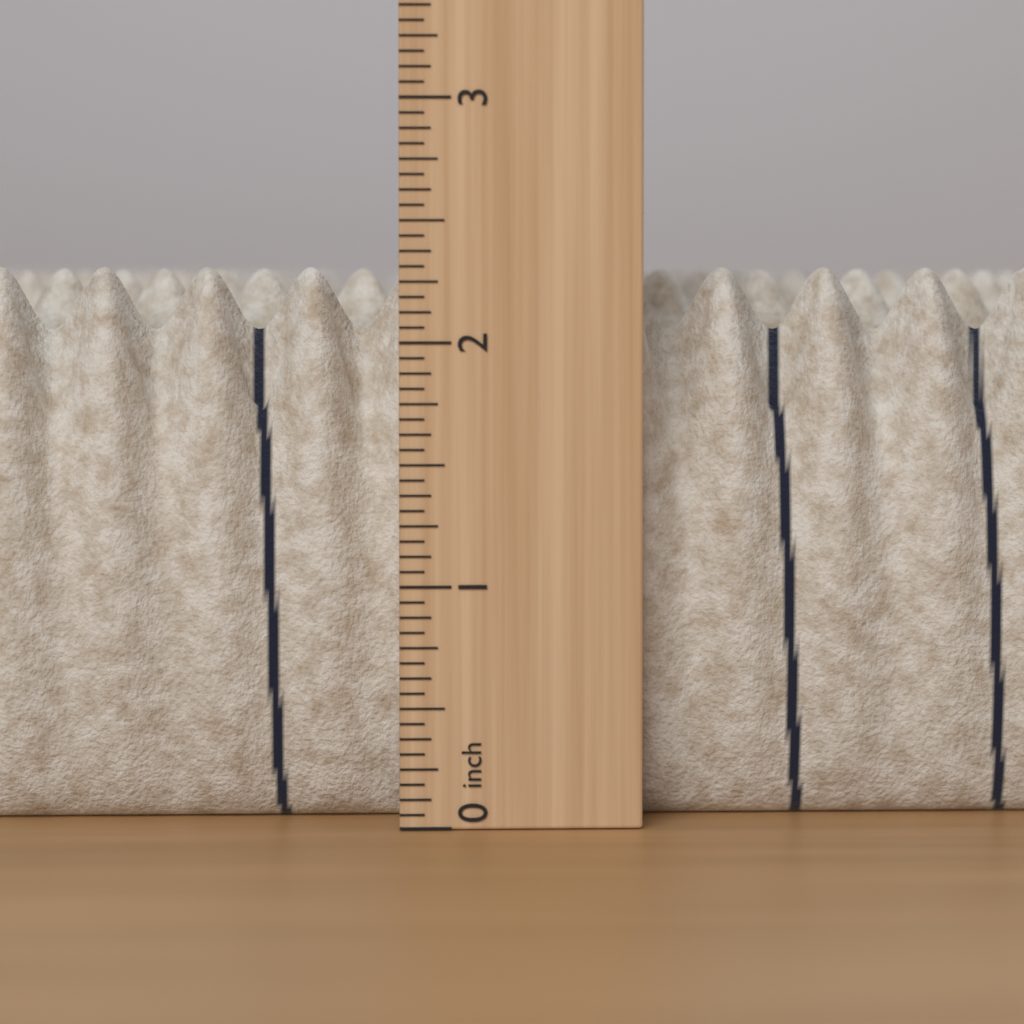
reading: 2.3125 in
